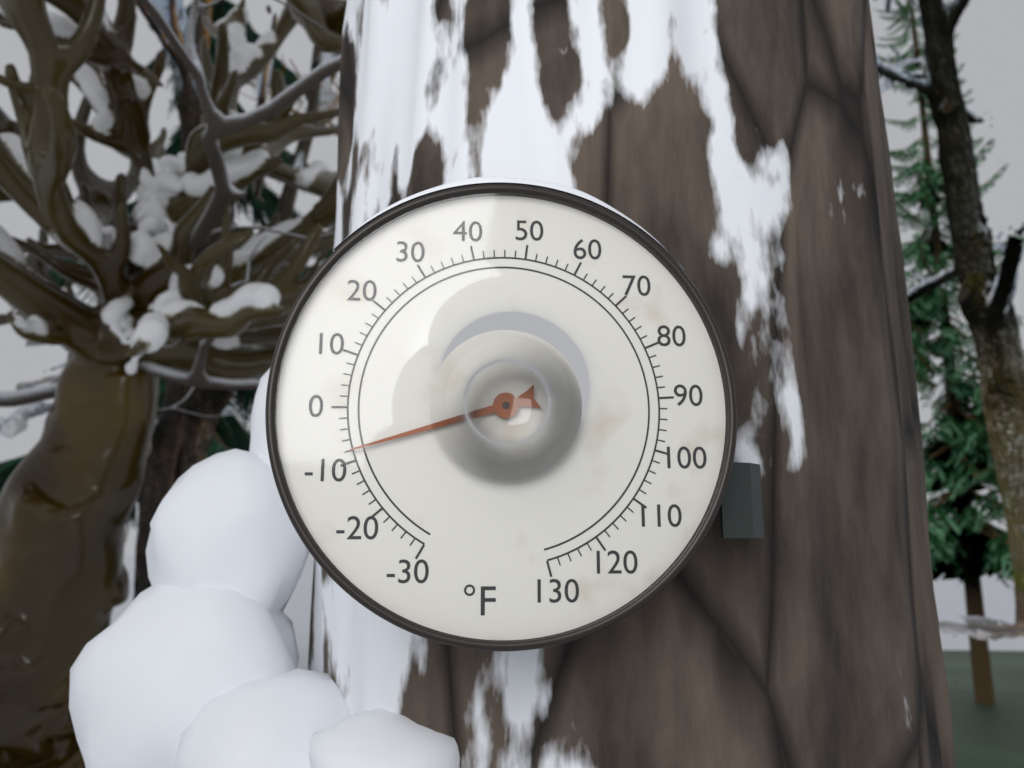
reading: -8 °F
